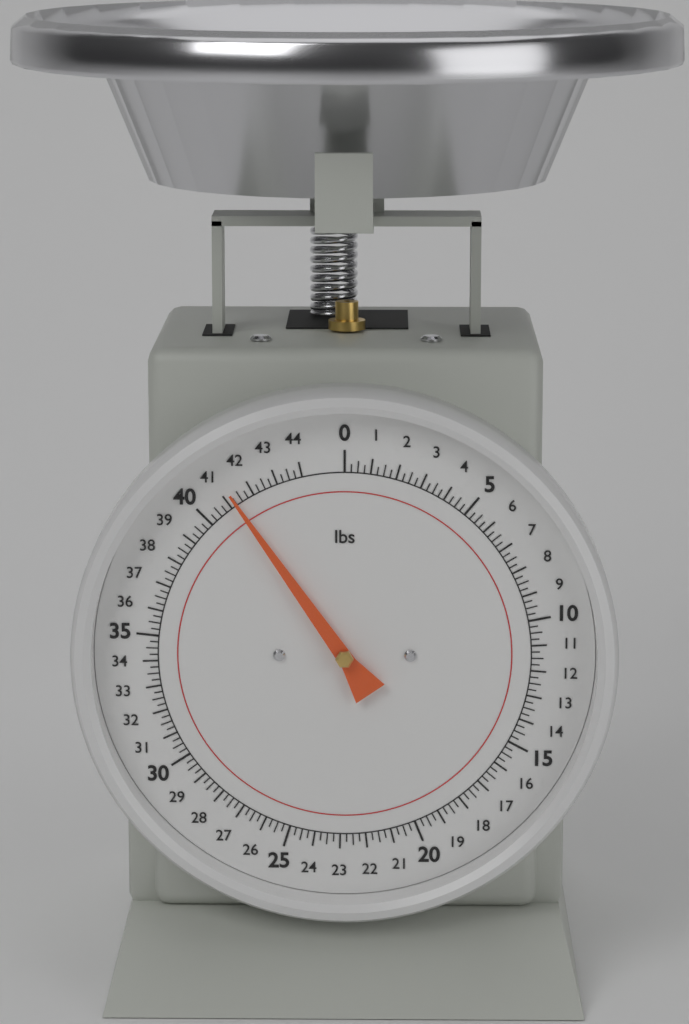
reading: 41.25 lbs
